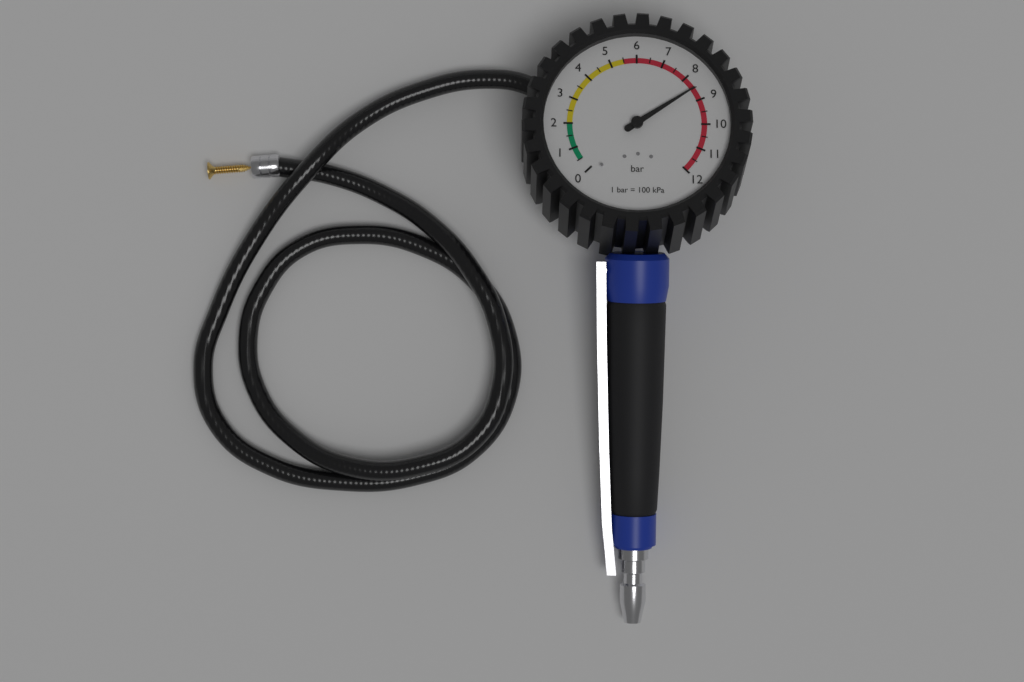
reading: 8.5 bar
